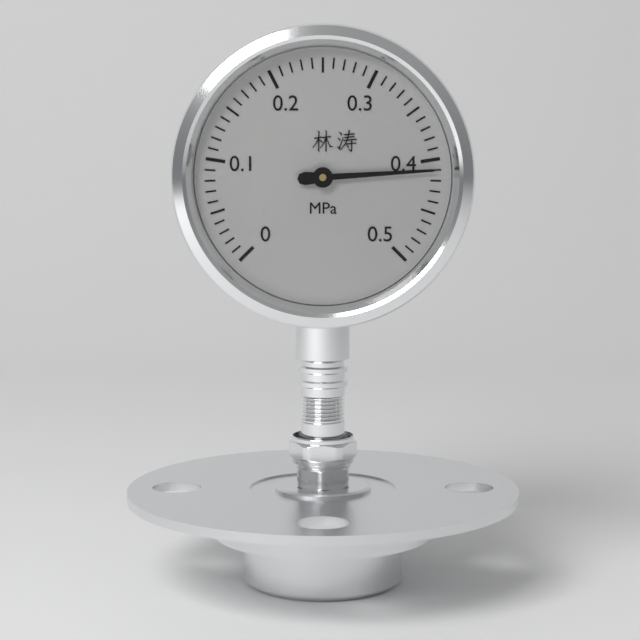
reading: 0.41 MPa
